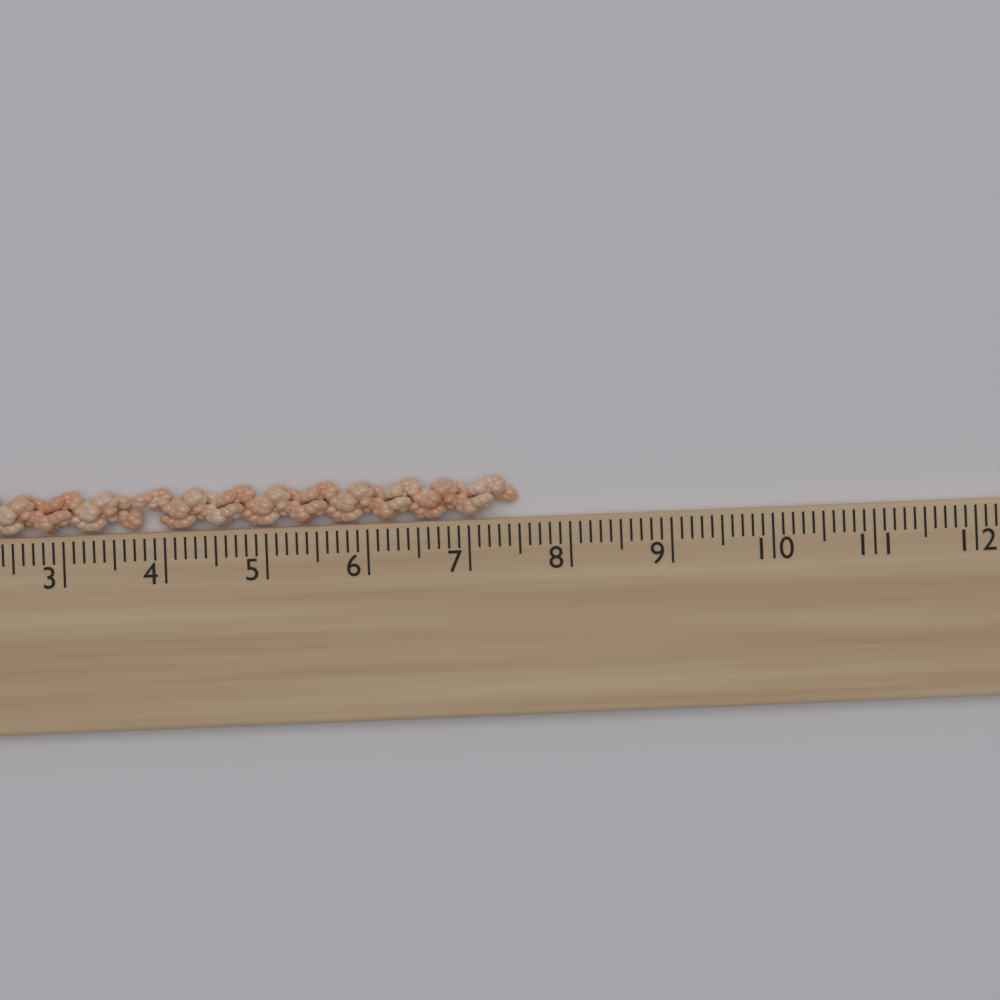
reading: 7.5 cm
